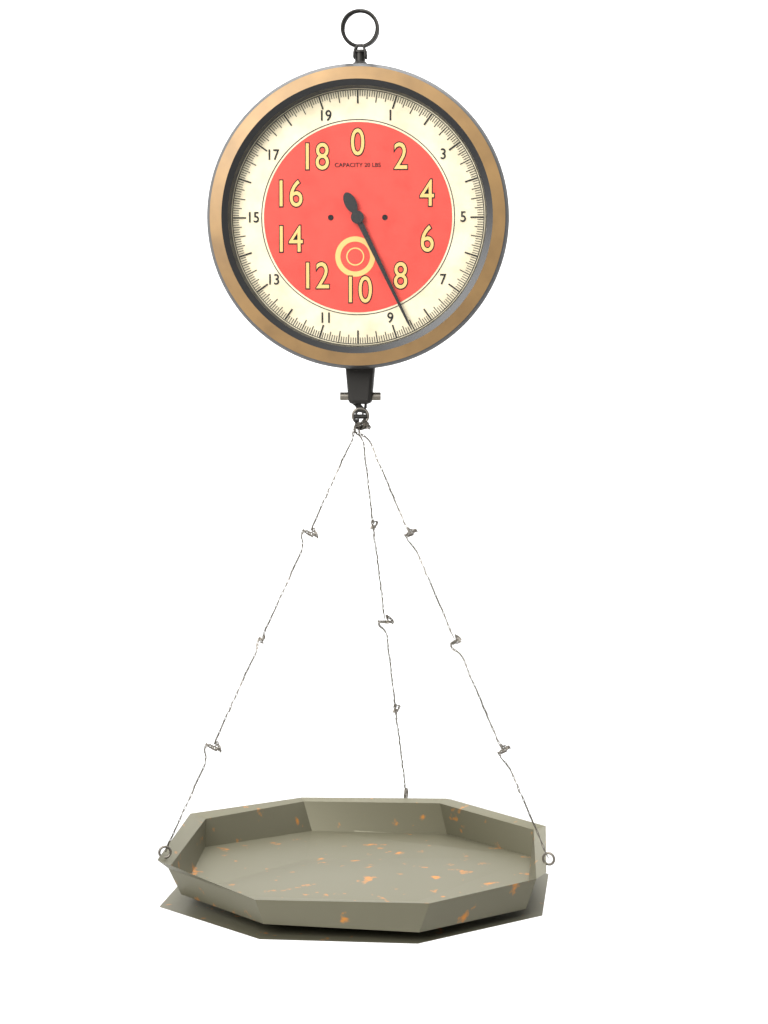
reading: 8.5625 lbs
